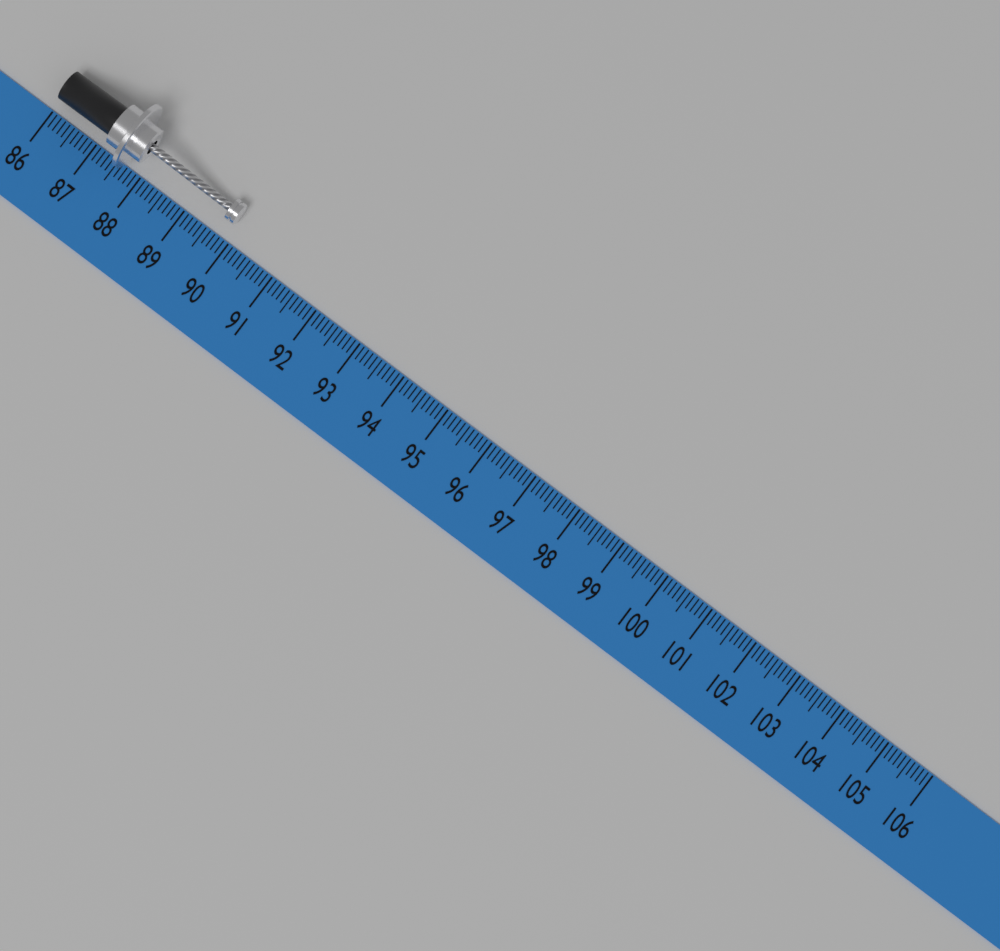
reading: 89.9 (no unit)
